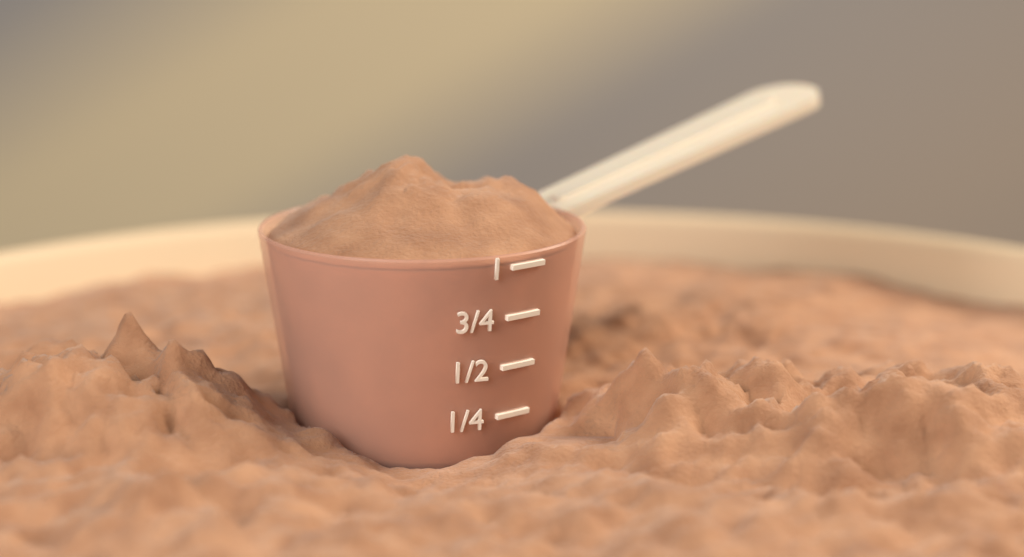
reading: 1.00 (no unit)
